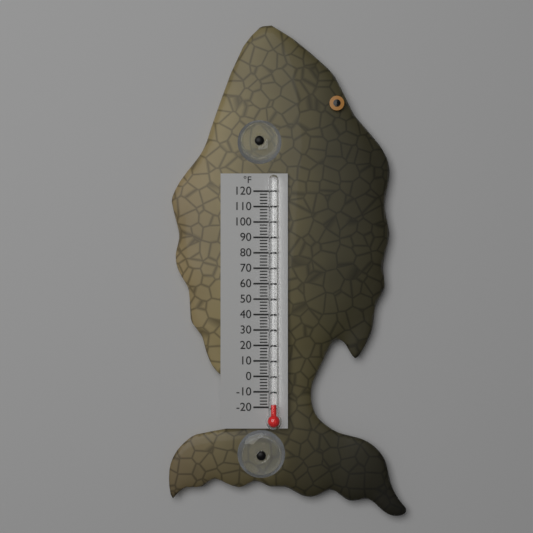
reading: -18 °F
